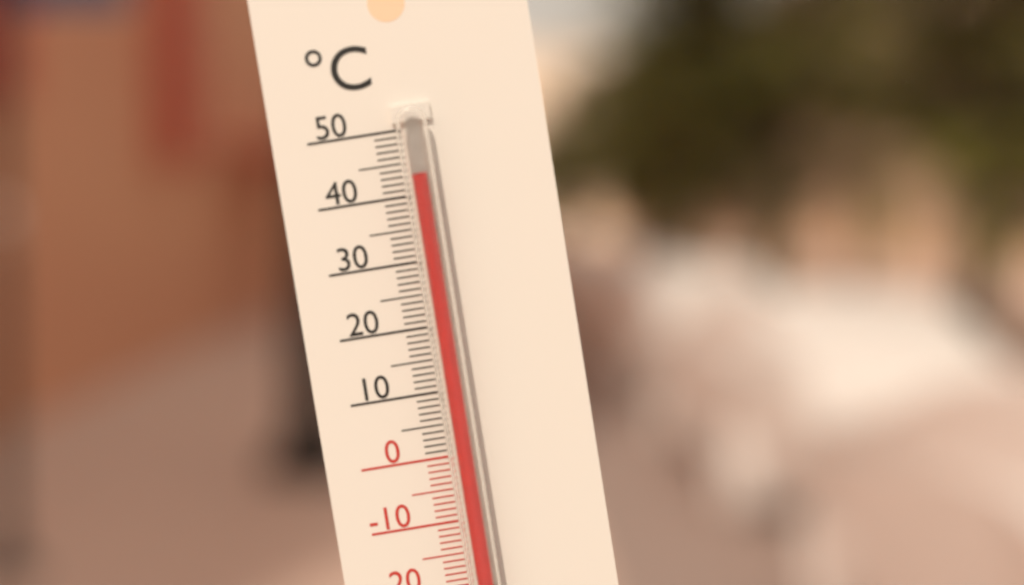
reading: 43 °C
